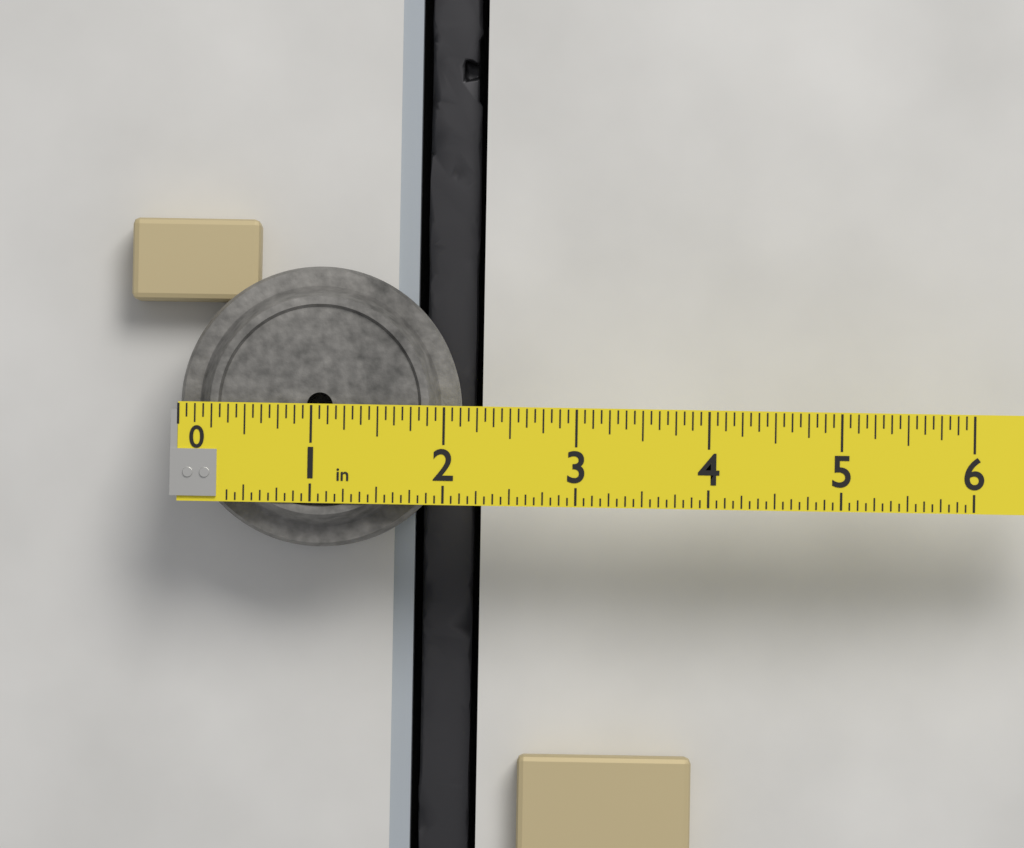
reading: 2.1250 in
